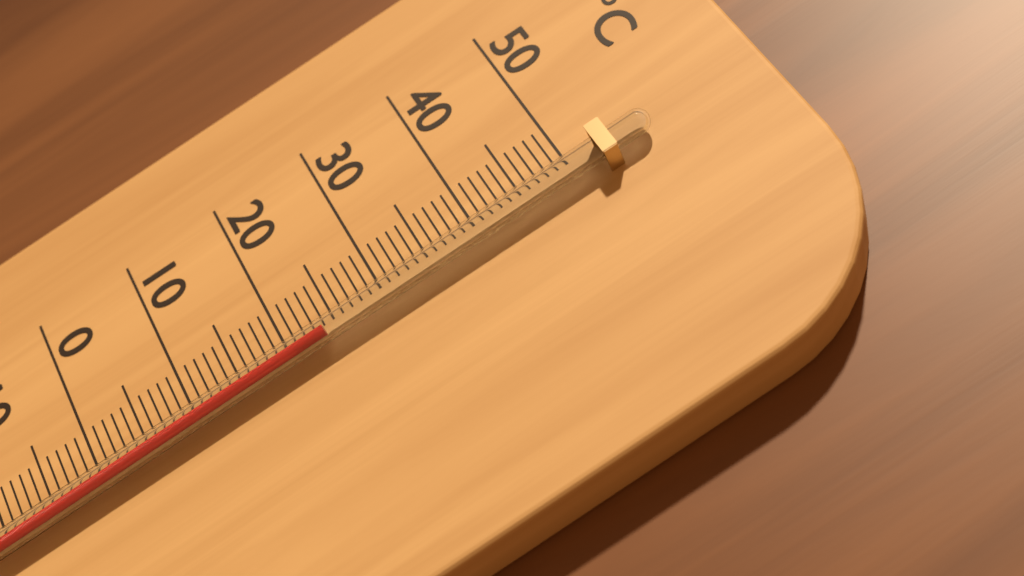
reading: 24 °C
